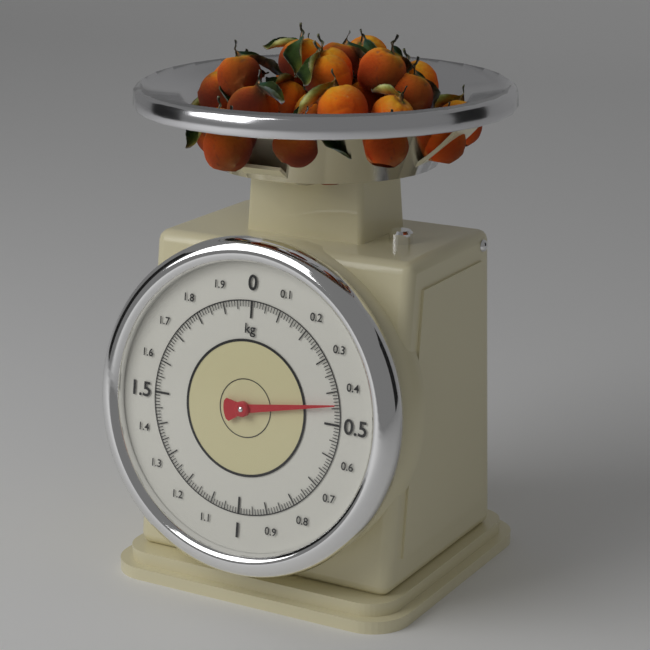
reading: 0.44 kg
